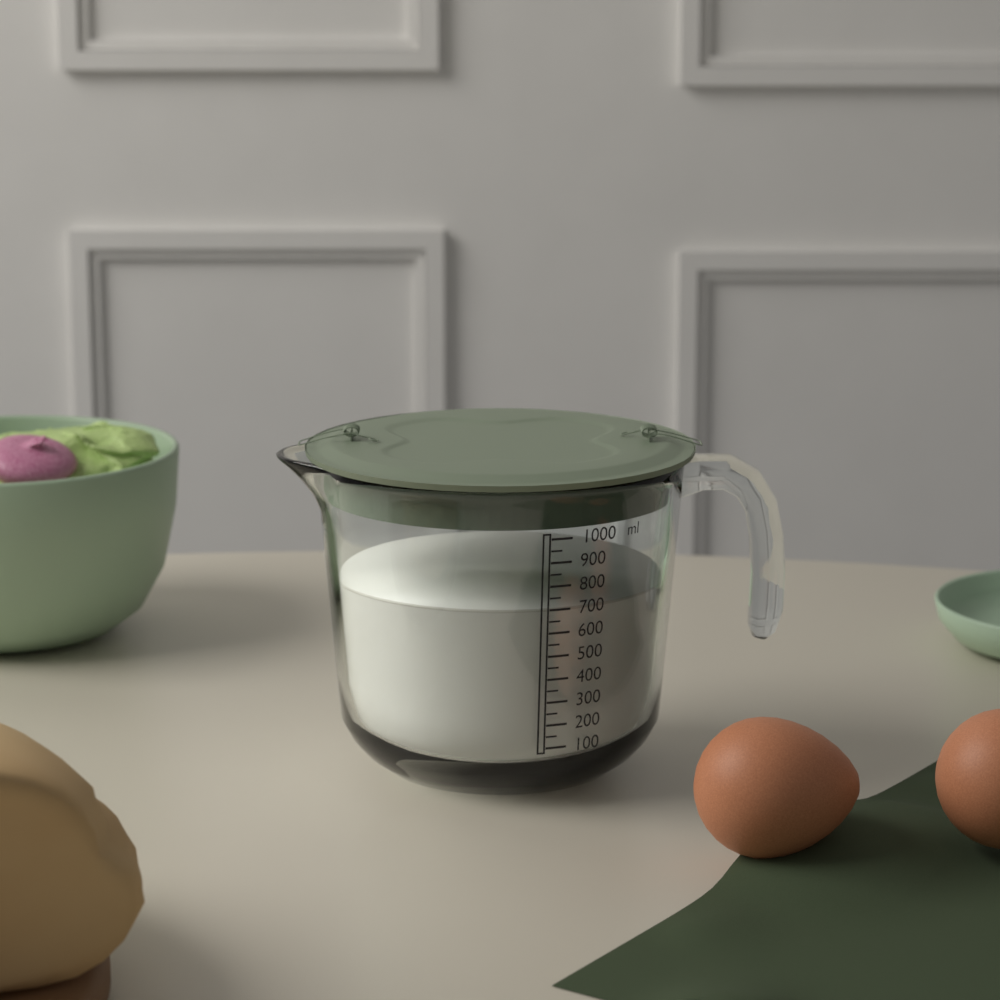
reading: 700 ml
